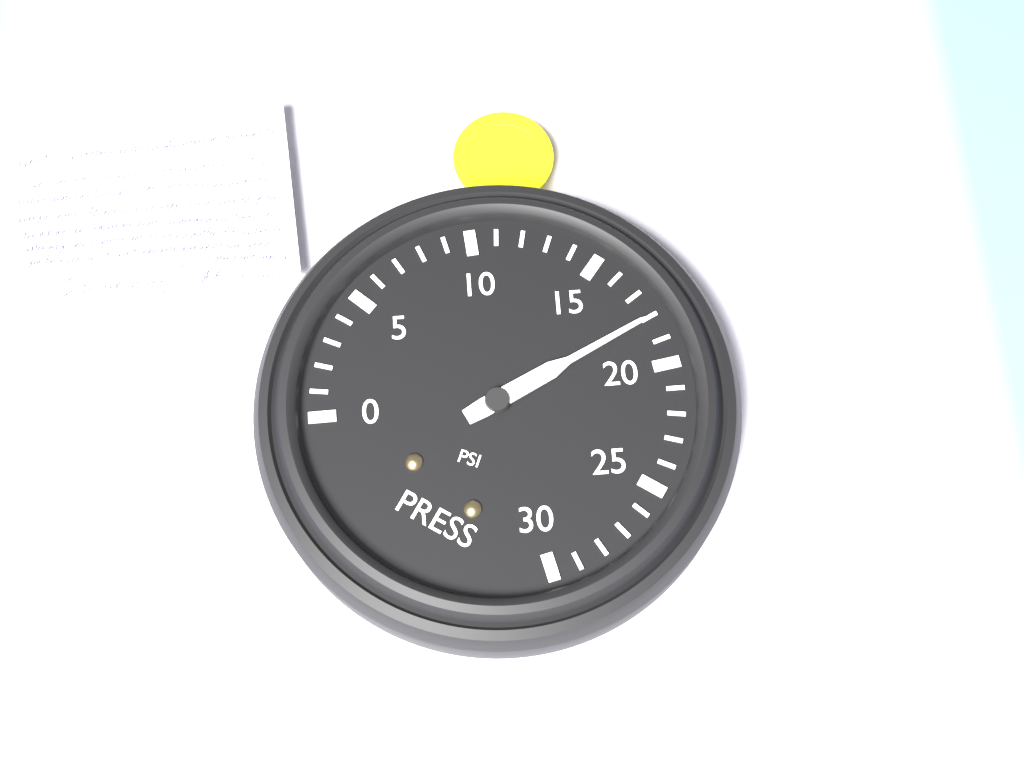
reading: 18 psi
